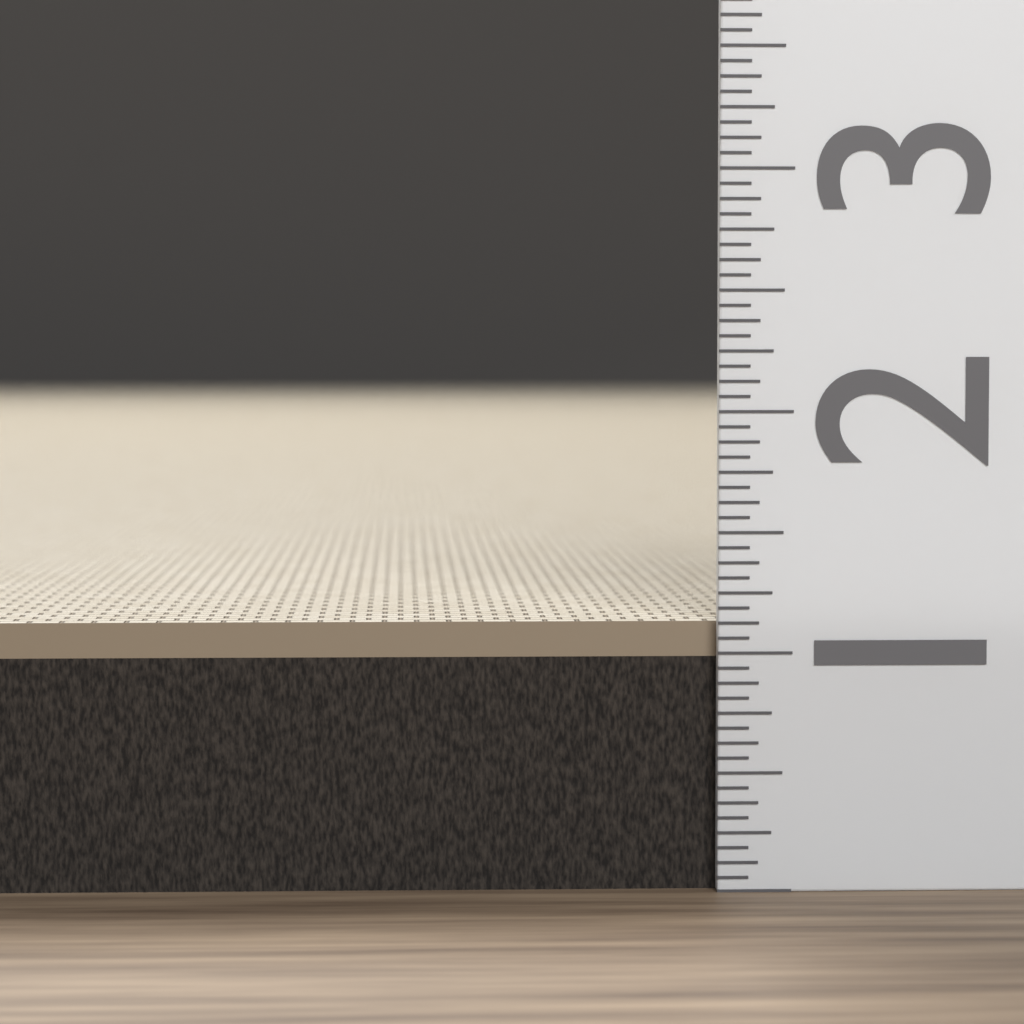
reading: 1.1250 (no unit)
